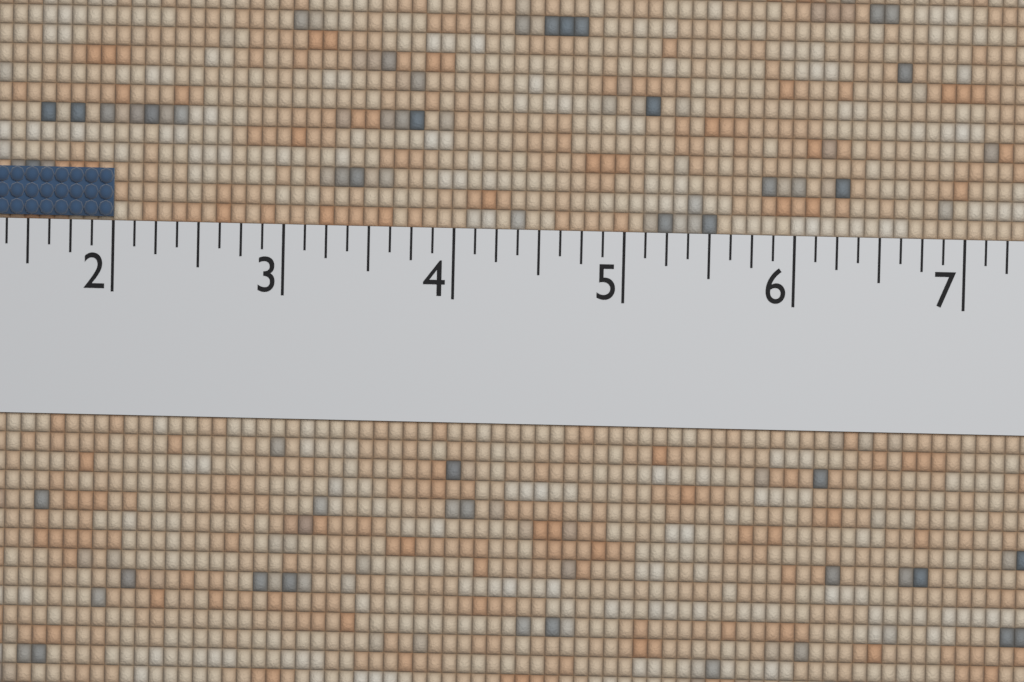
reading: 2.000 (no unit)
